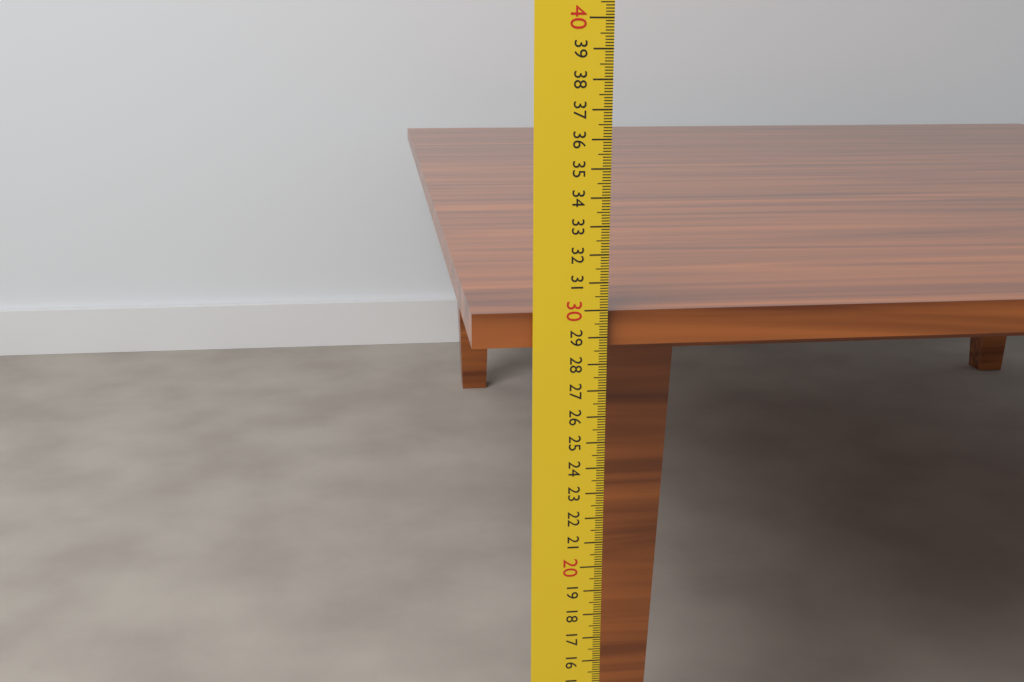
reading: 29.9 cm
